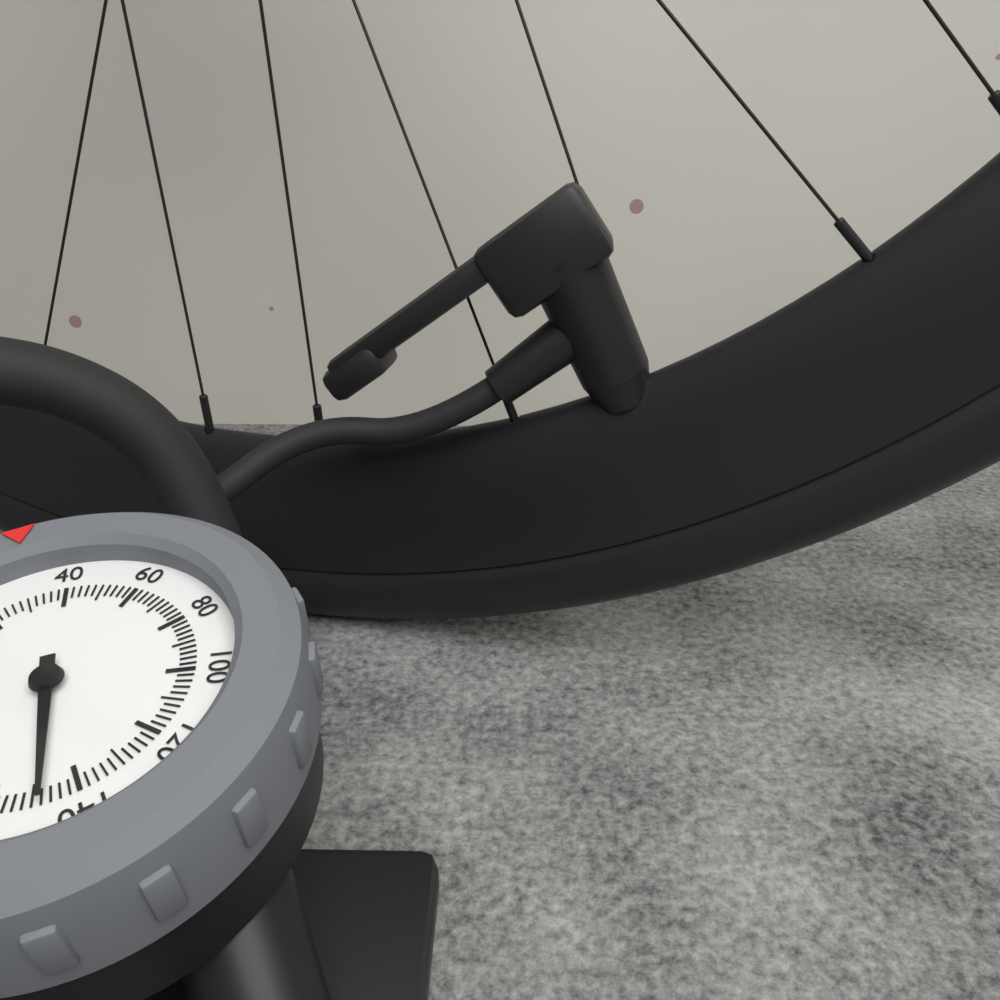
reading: 148 psi
